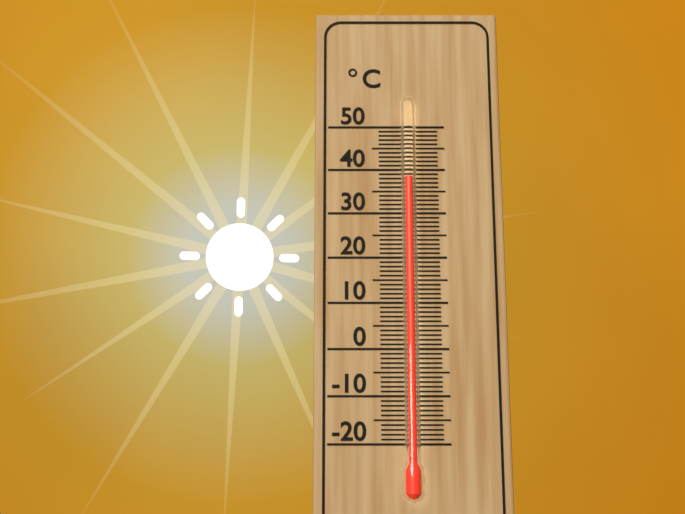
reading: 38 °C
